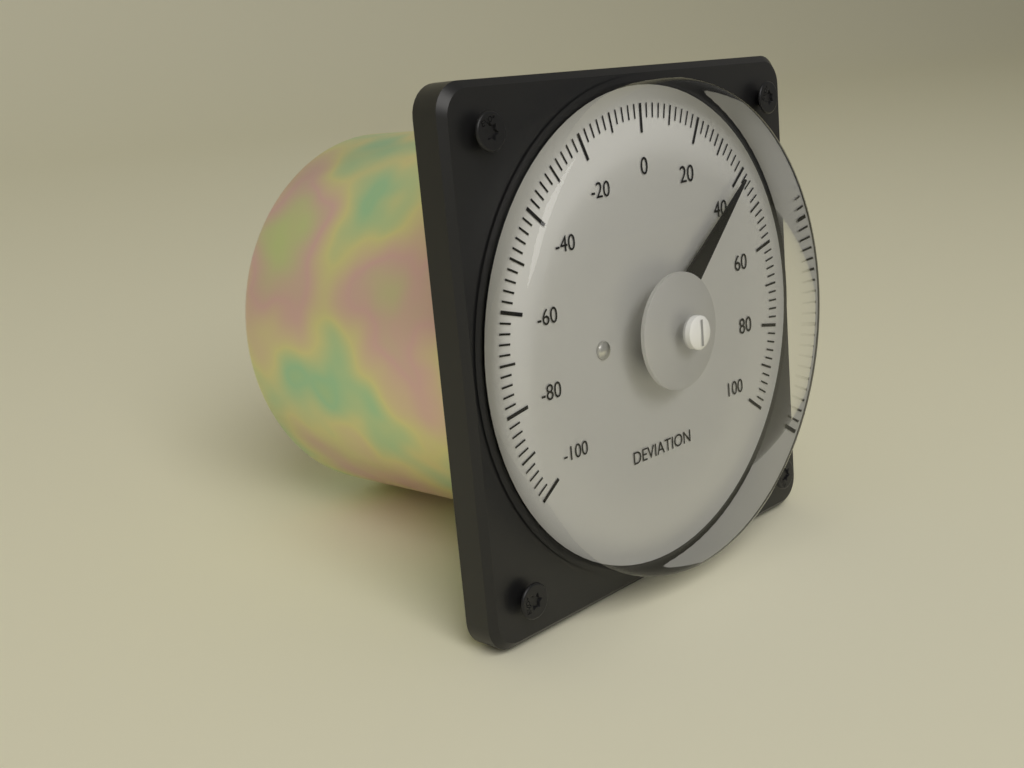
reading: 40 (no unit)
